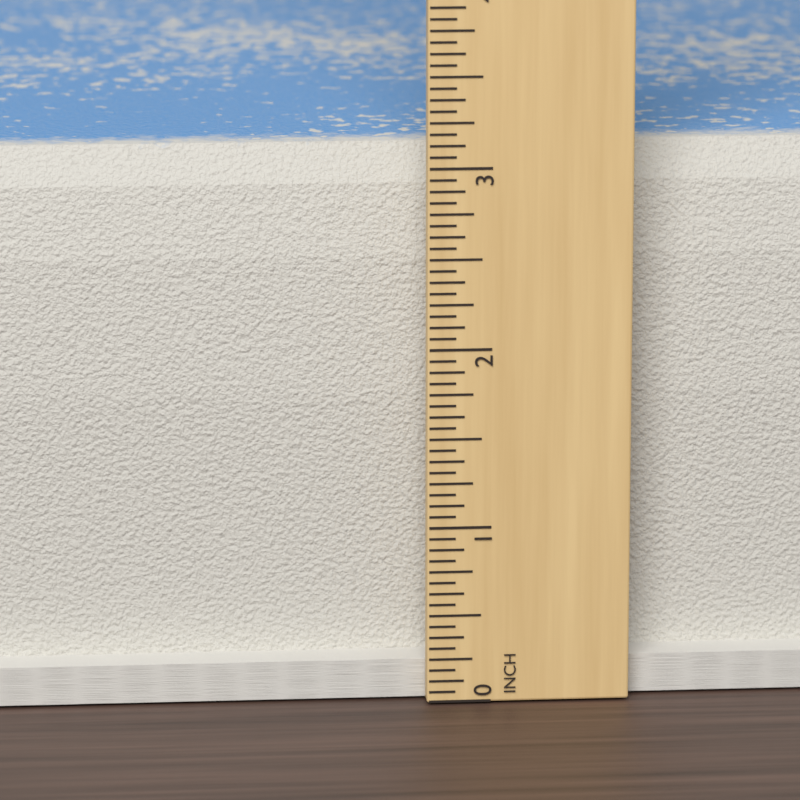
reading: 3.0625 in
